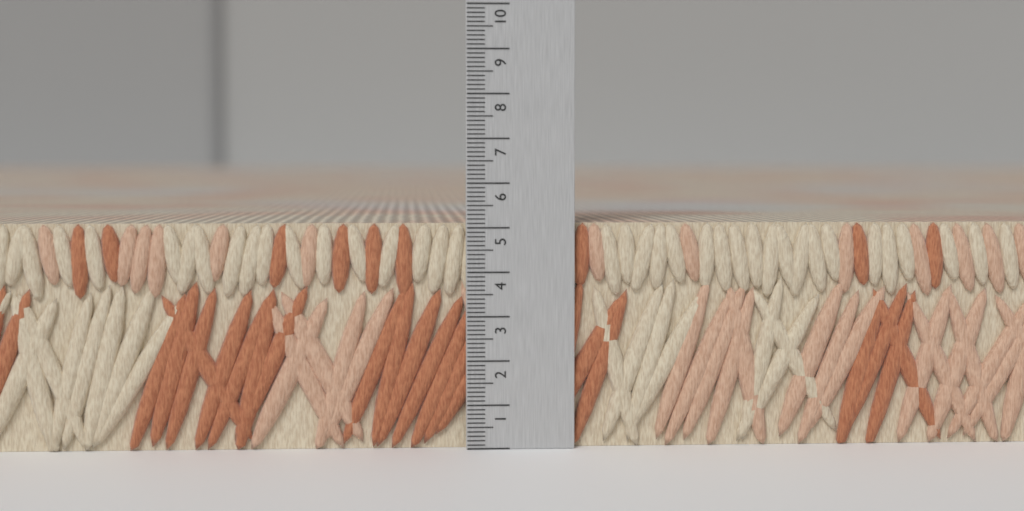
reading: 5.1 (no unit)
